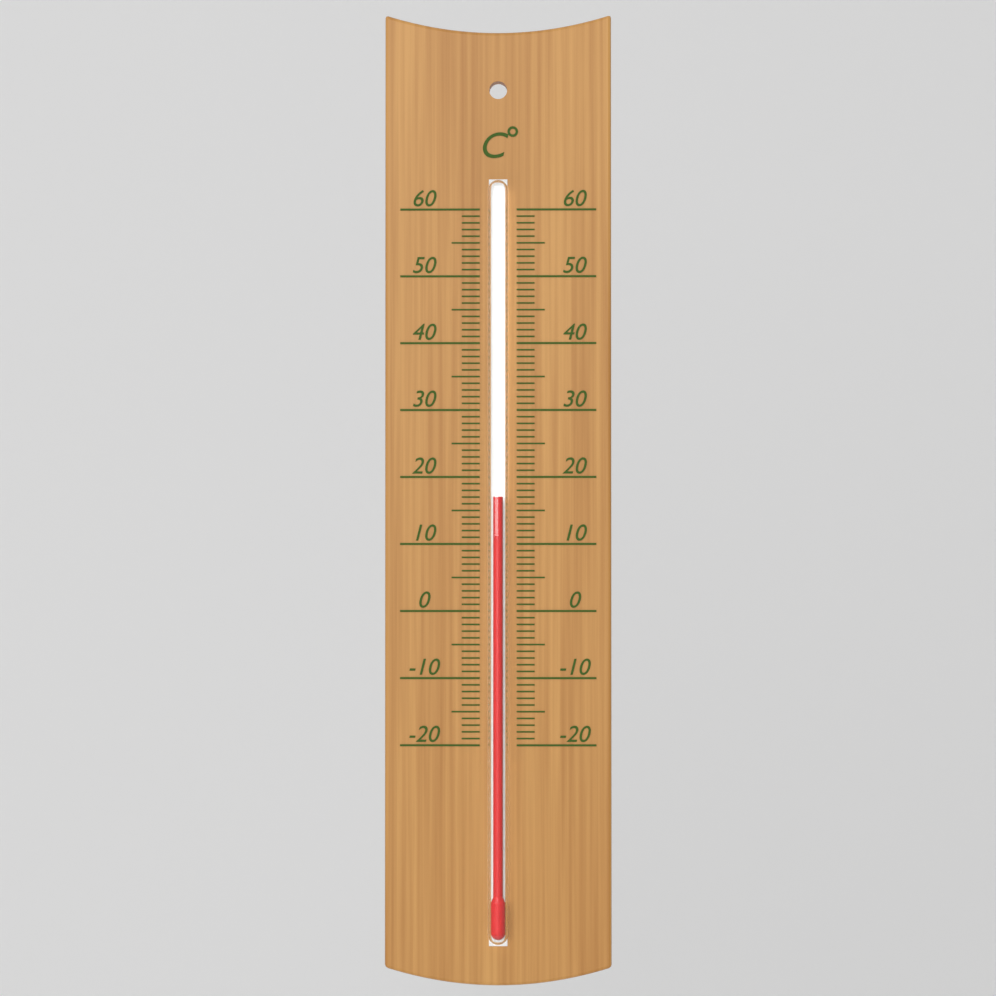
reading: 17 °C
